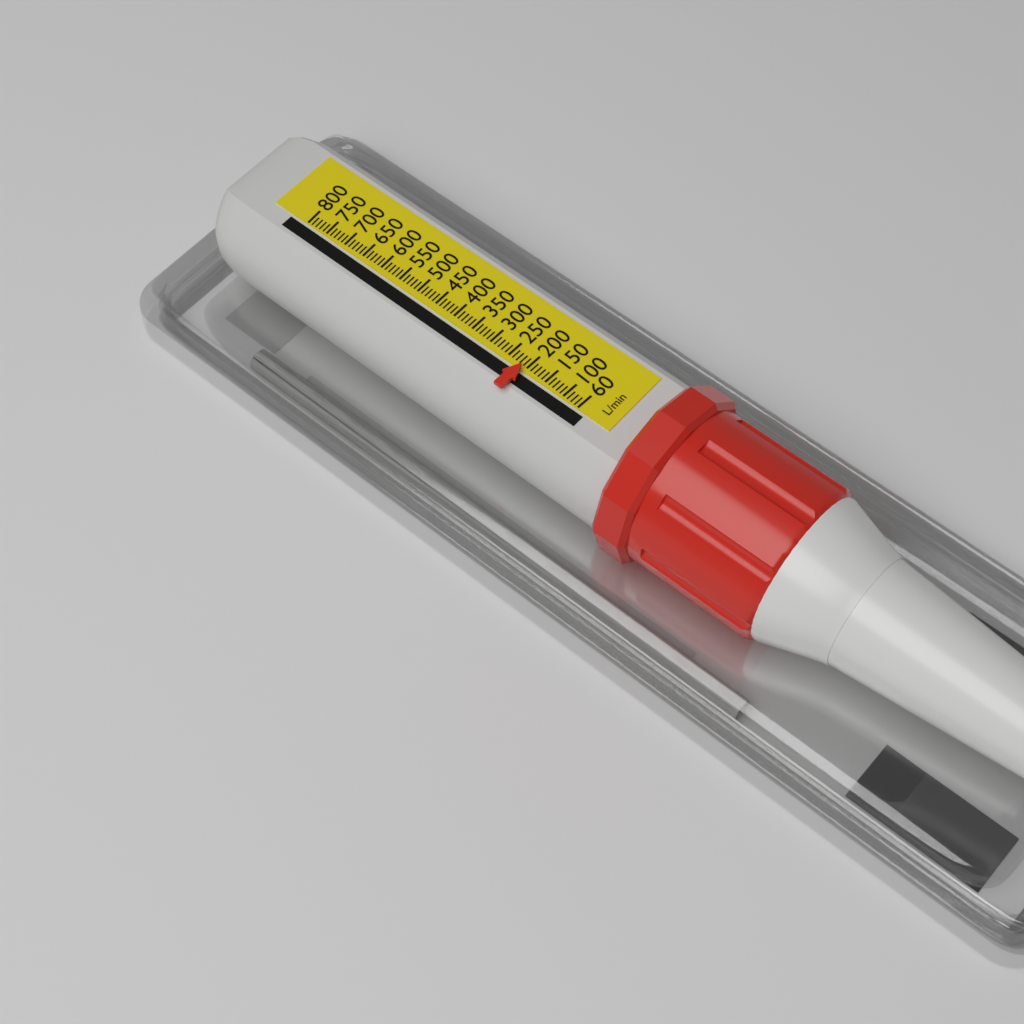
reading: 210 L/min
